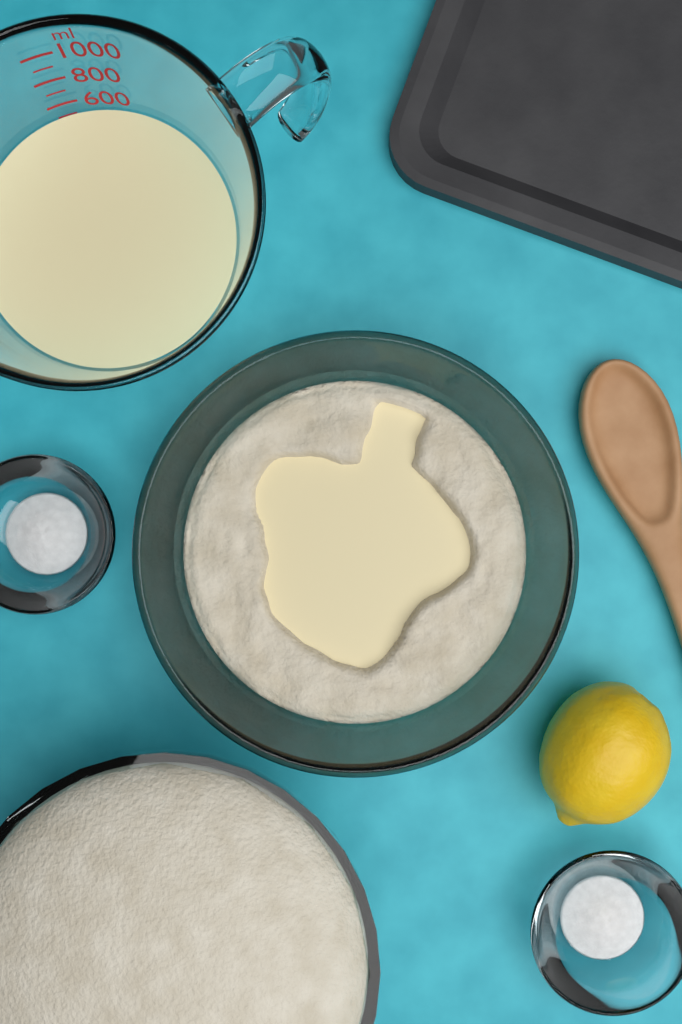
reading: 500 ml
